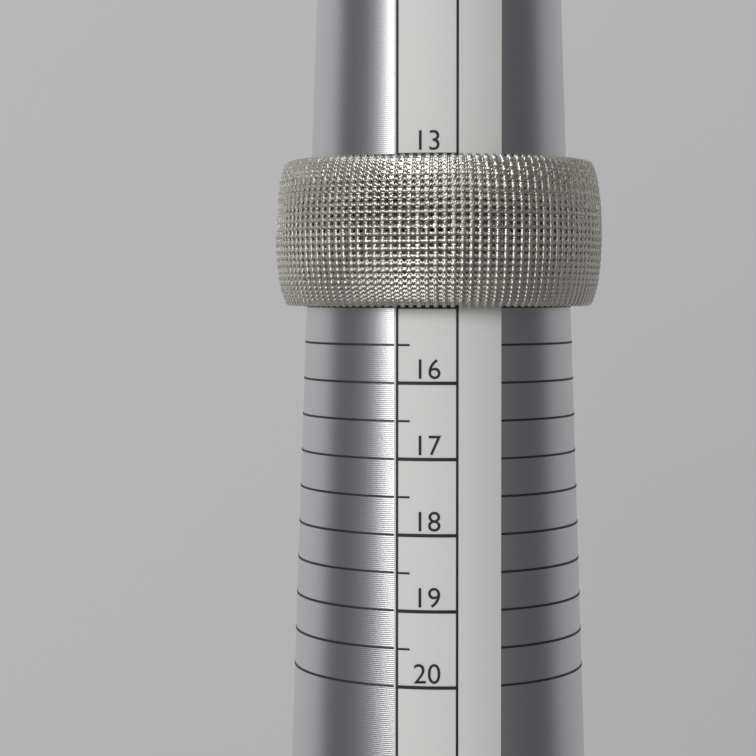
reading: 15.0 (no unit)
